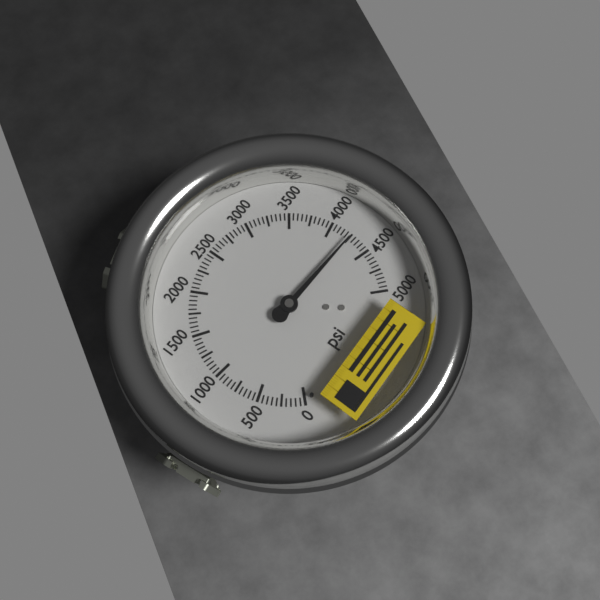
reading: 4250 psi
